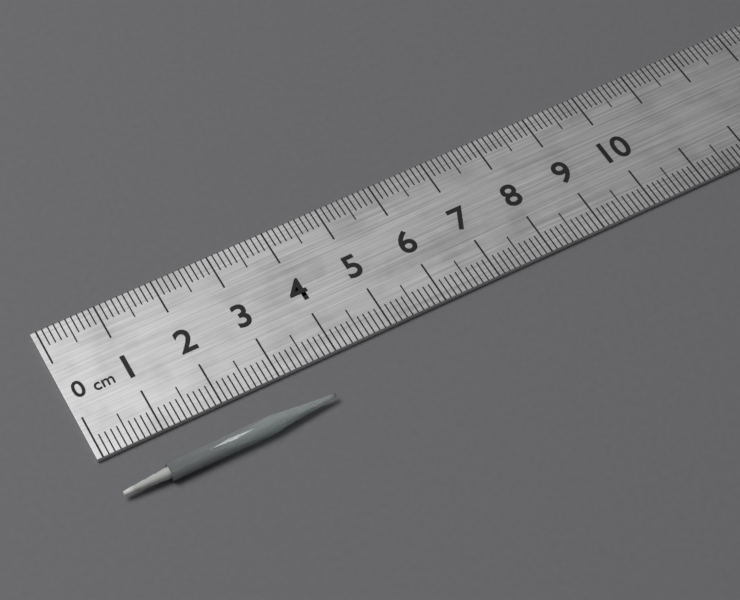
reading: 3.6 cm
